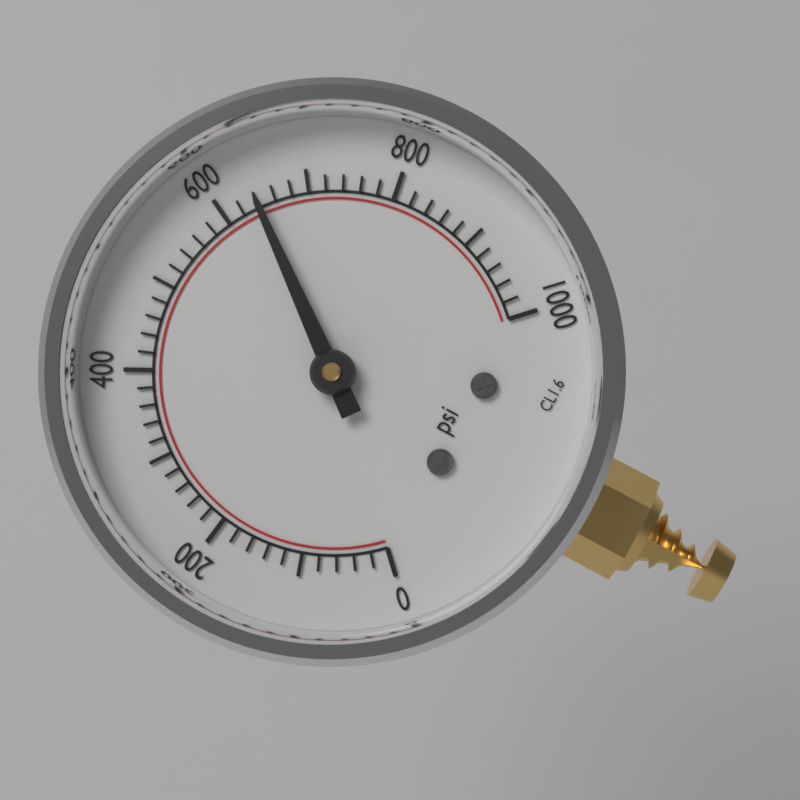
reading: 640 psi
